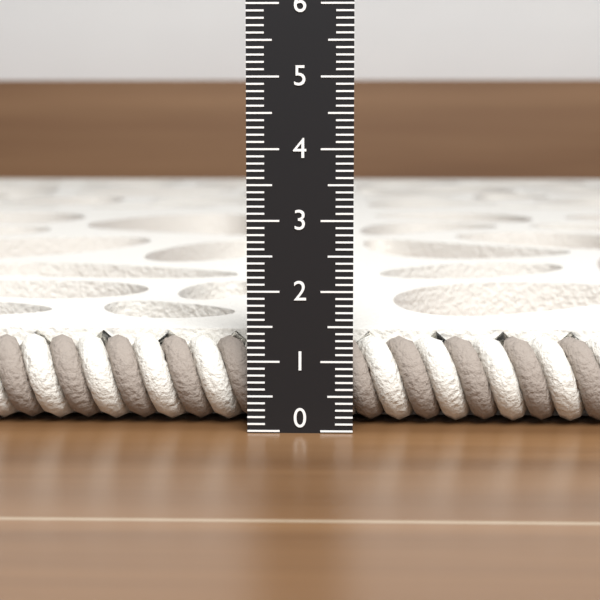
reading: 1.3 (no unit)
